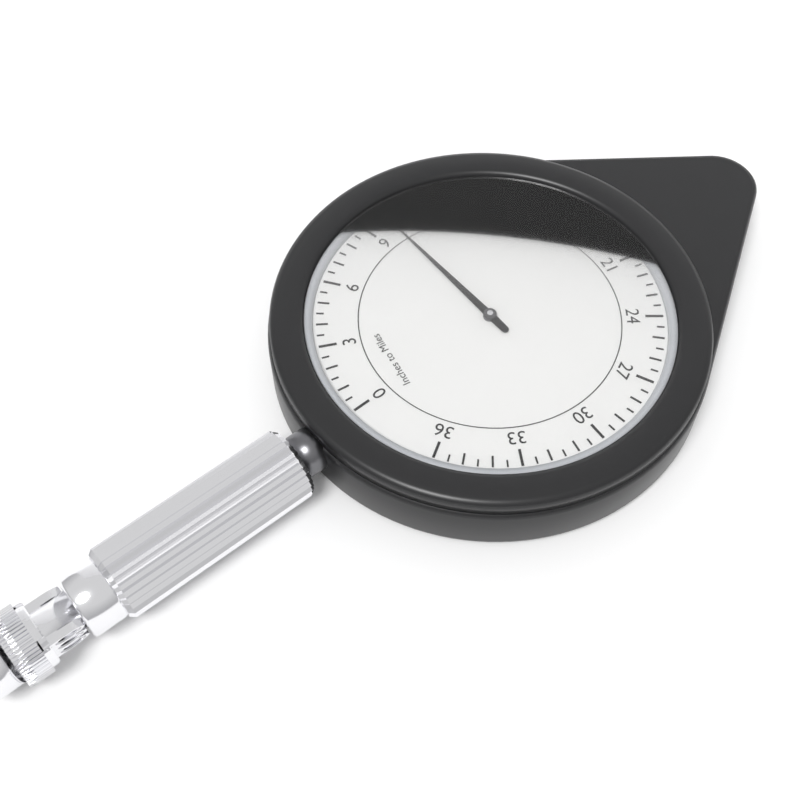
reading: 10.0 miles
